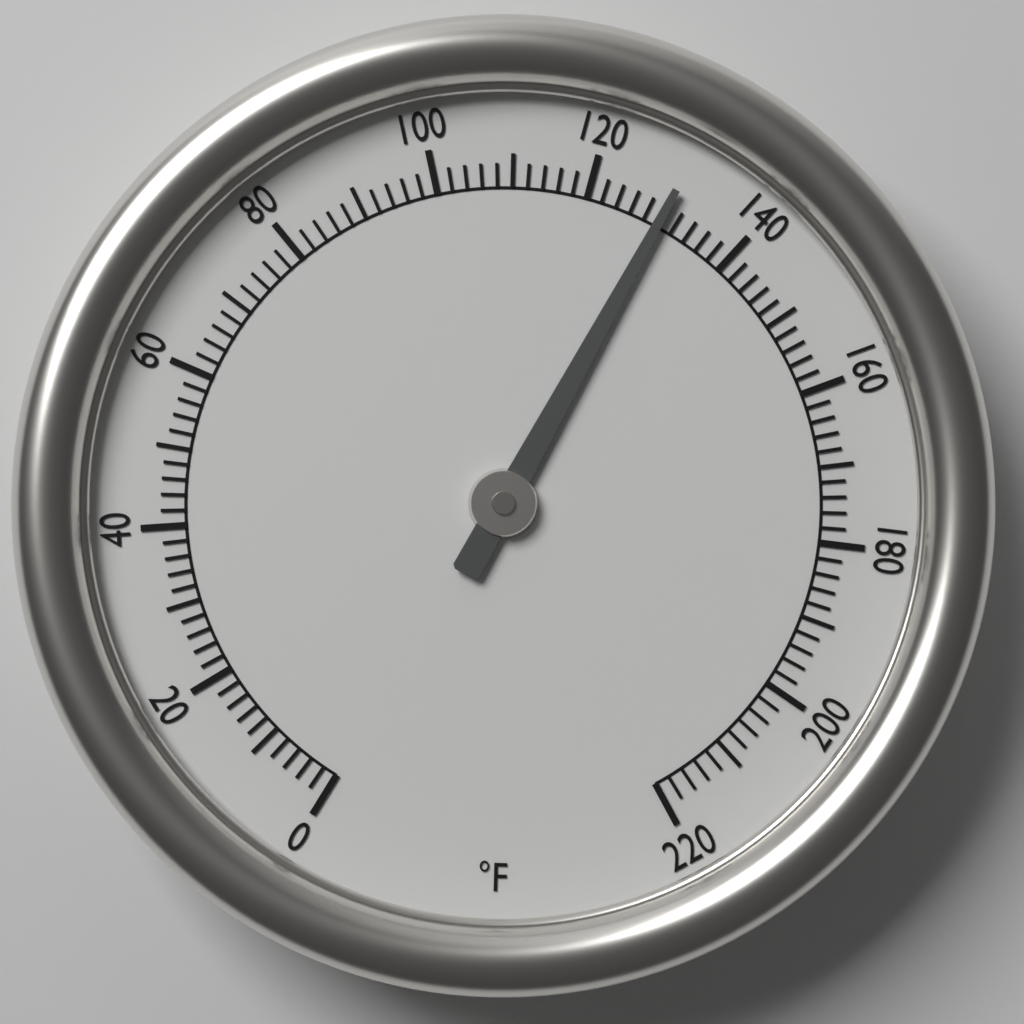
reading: 130 °F
